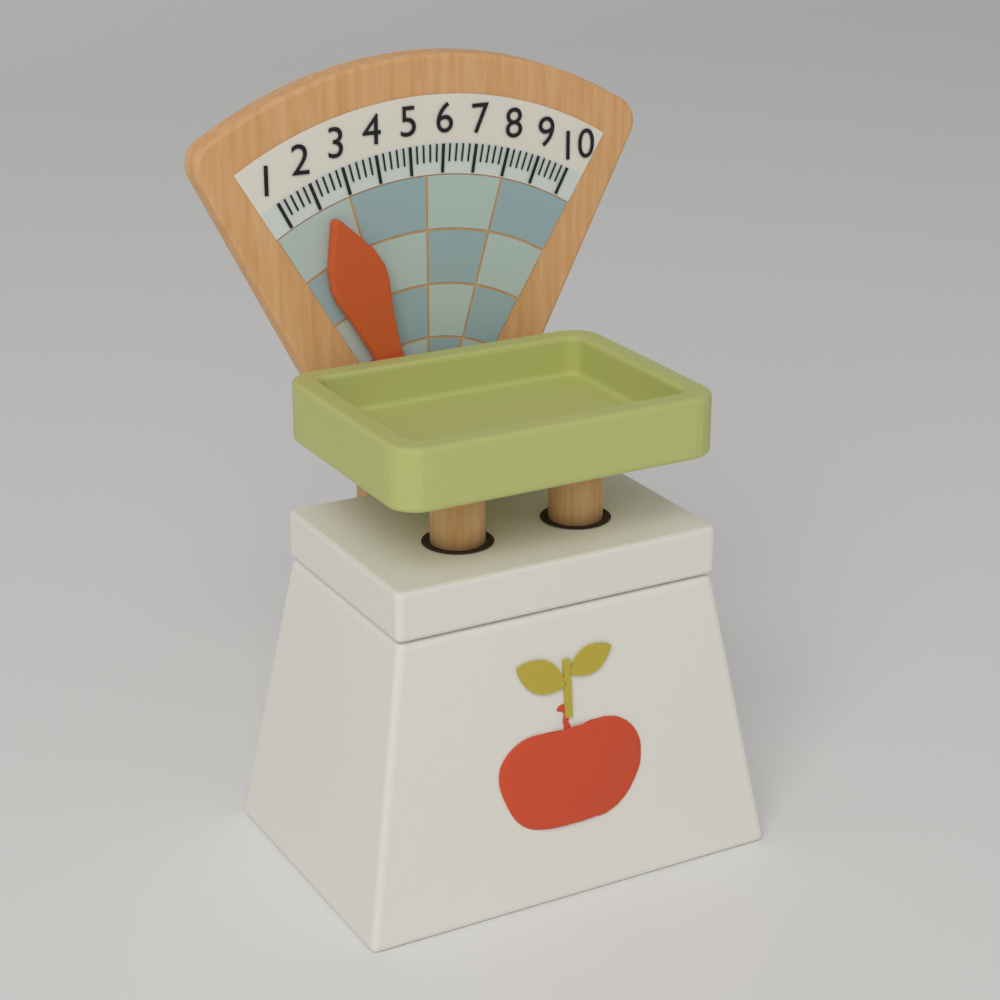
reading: 2.2 (no unit)
